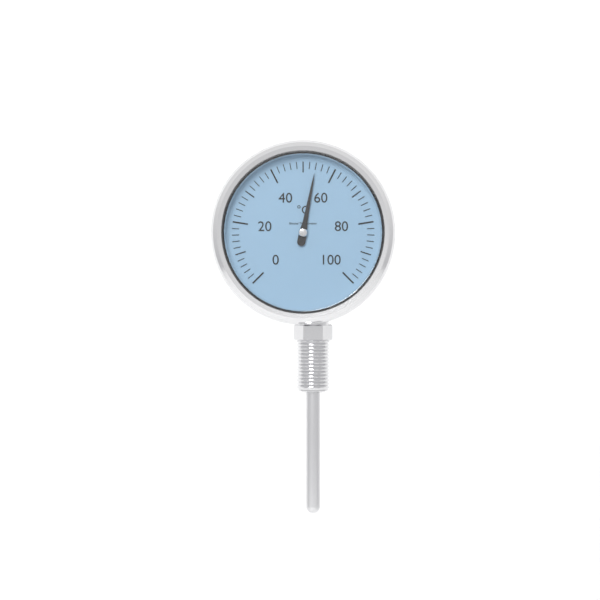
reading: 54 °C
